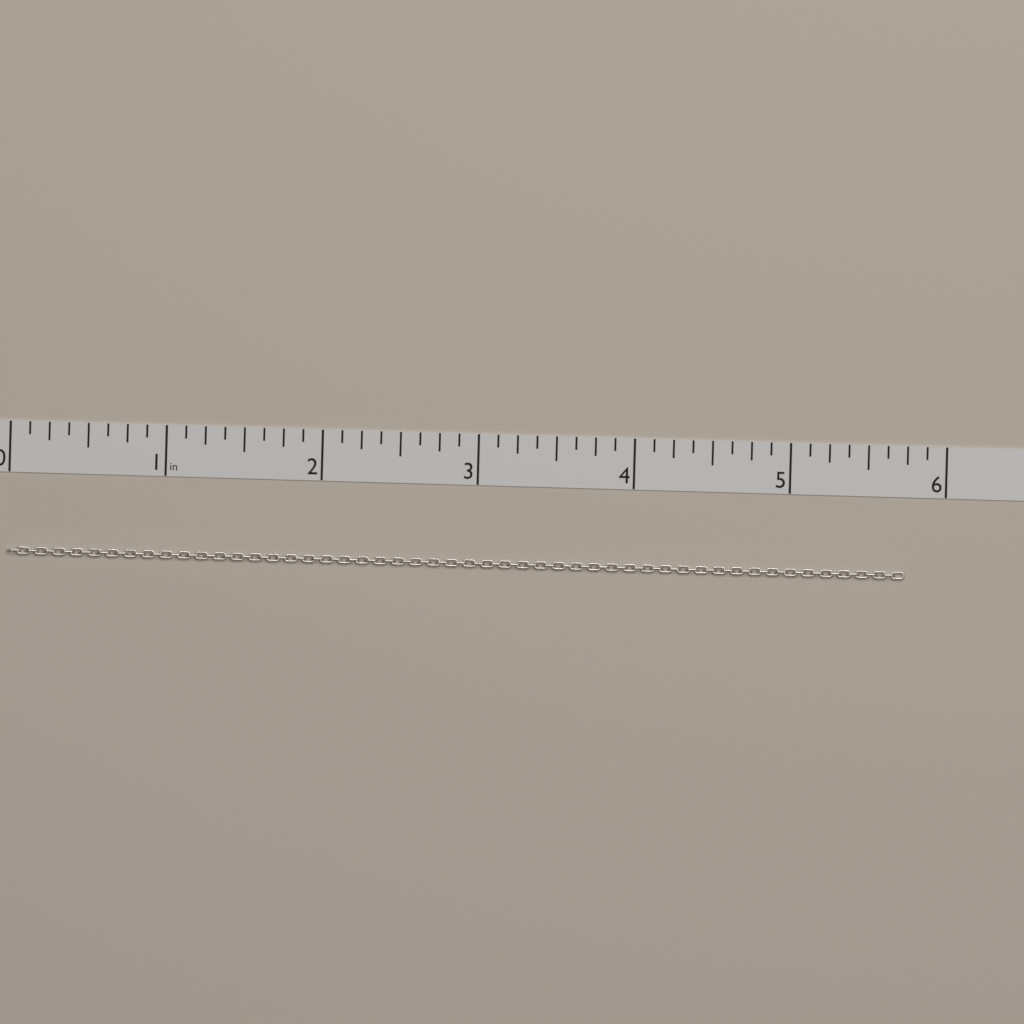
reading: 5.750 in
